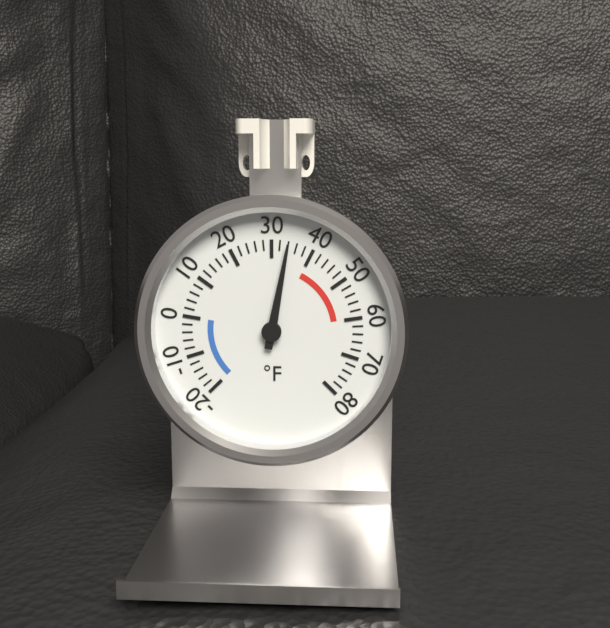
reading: 34 °F
